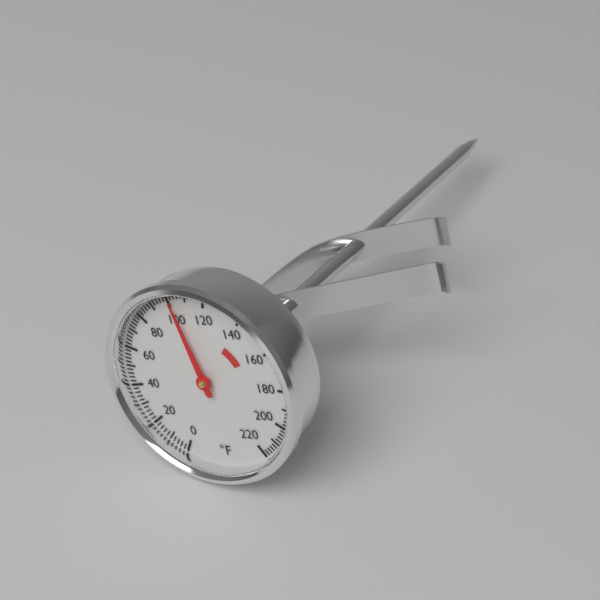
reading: 102 °F
